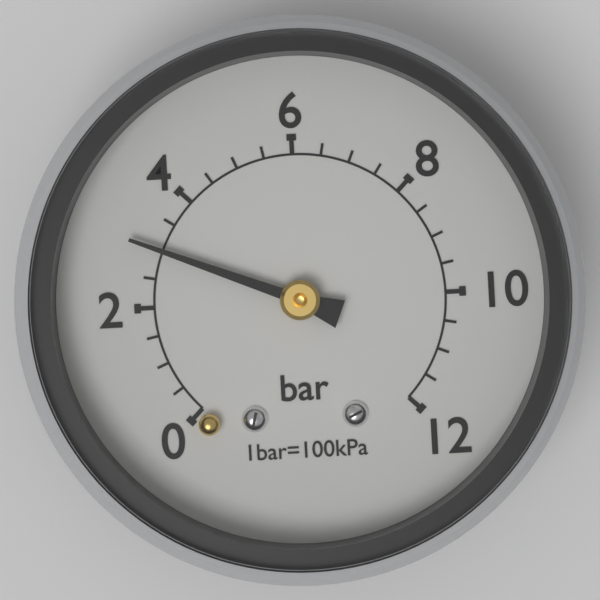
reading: 3.0 bar
